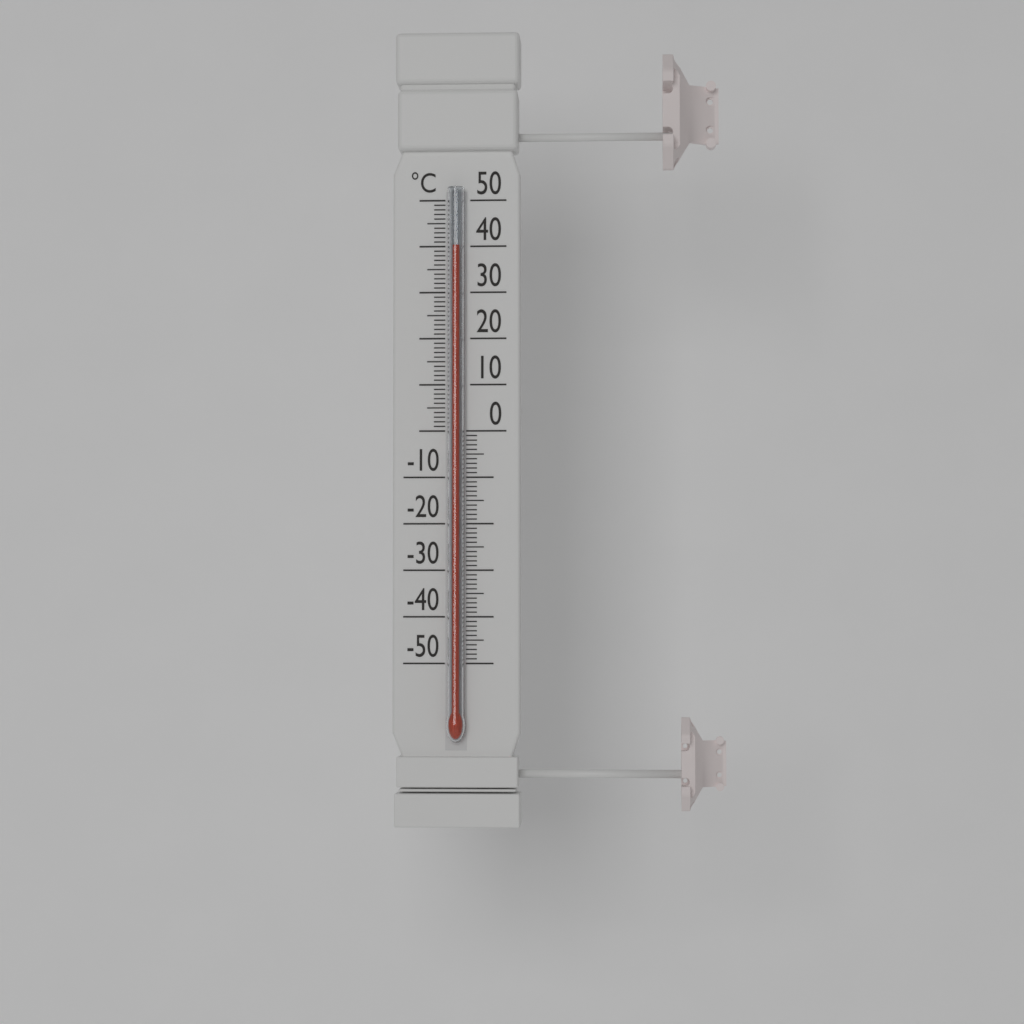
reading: 40 °C
